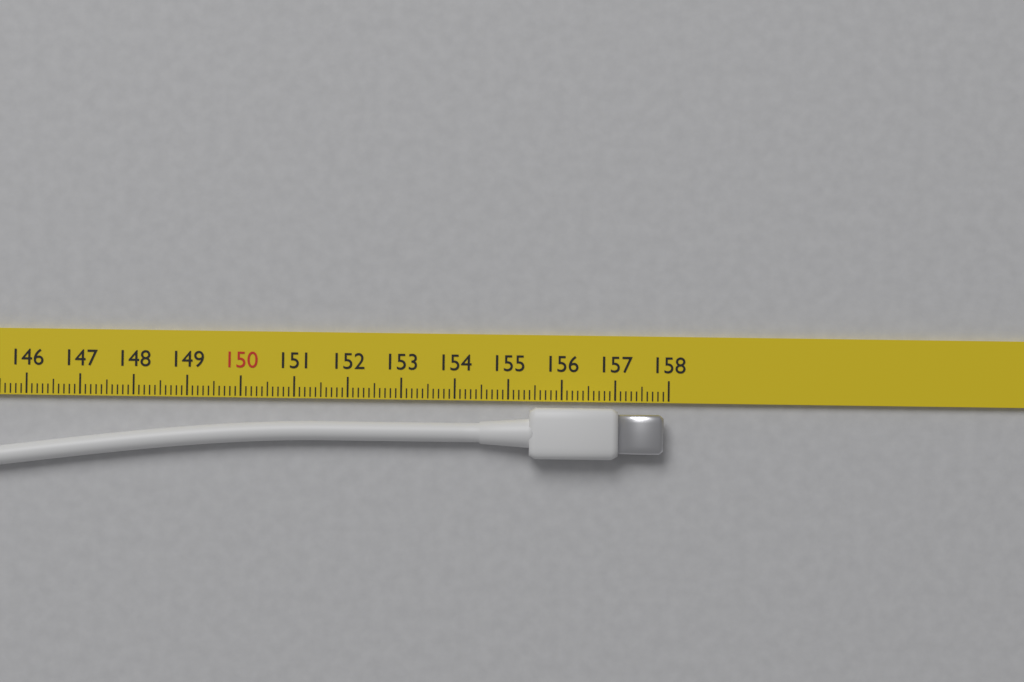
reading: 157.9 cm
